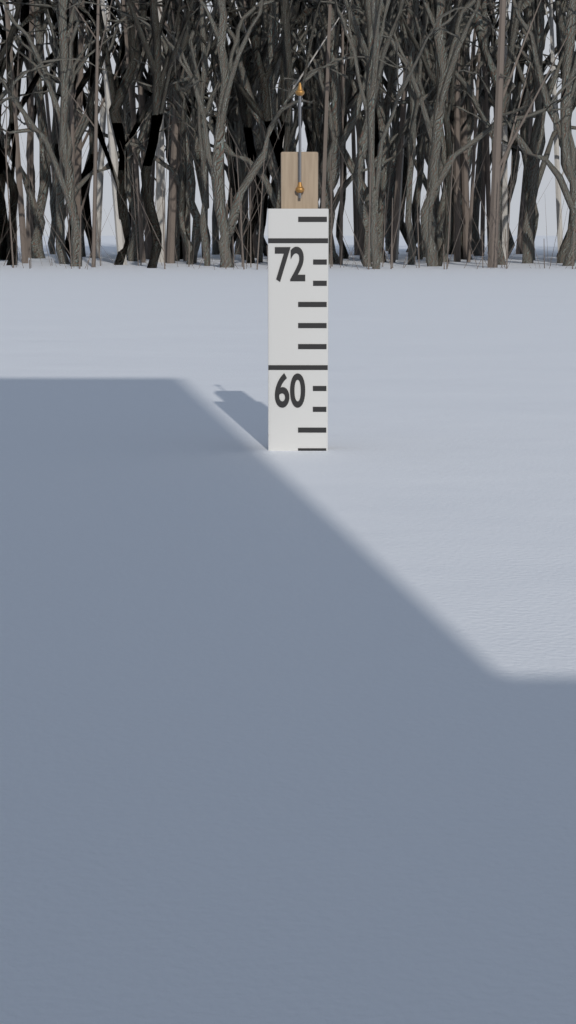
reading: 52 (no unit)
